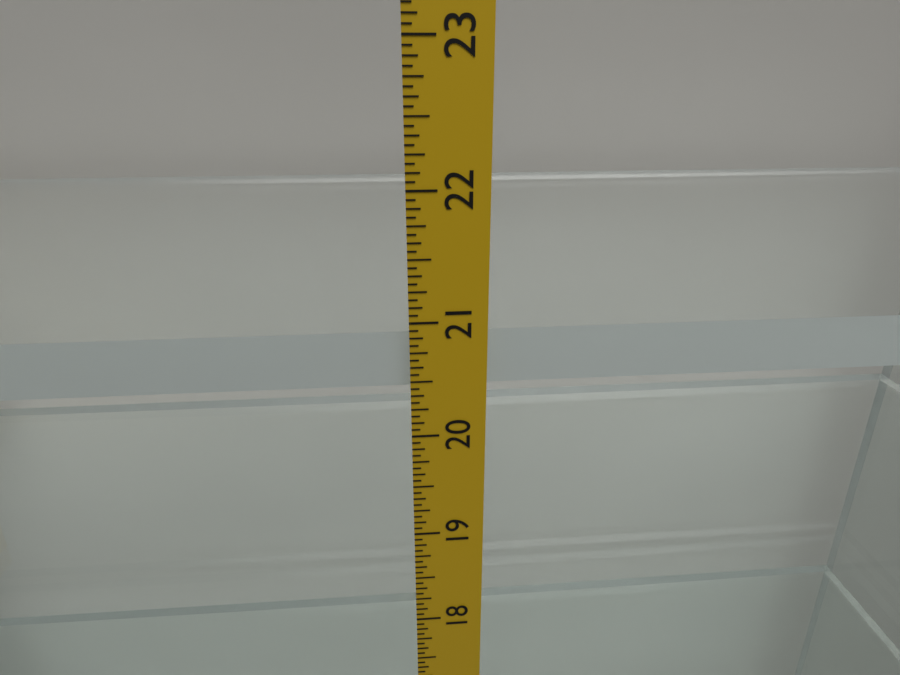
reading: 20.8750 in
